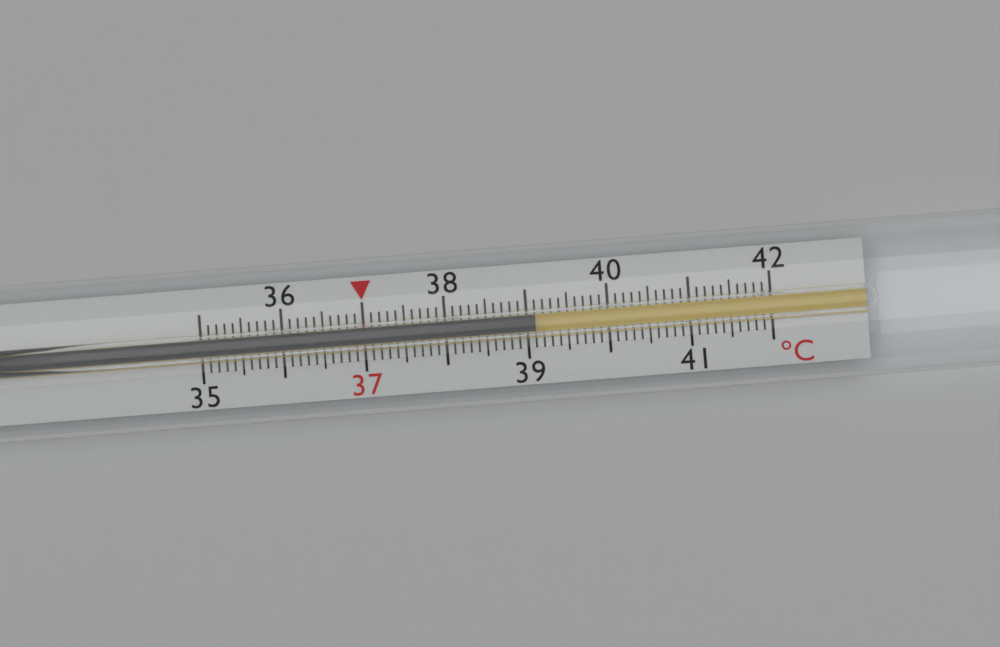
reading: 39.1 °C
